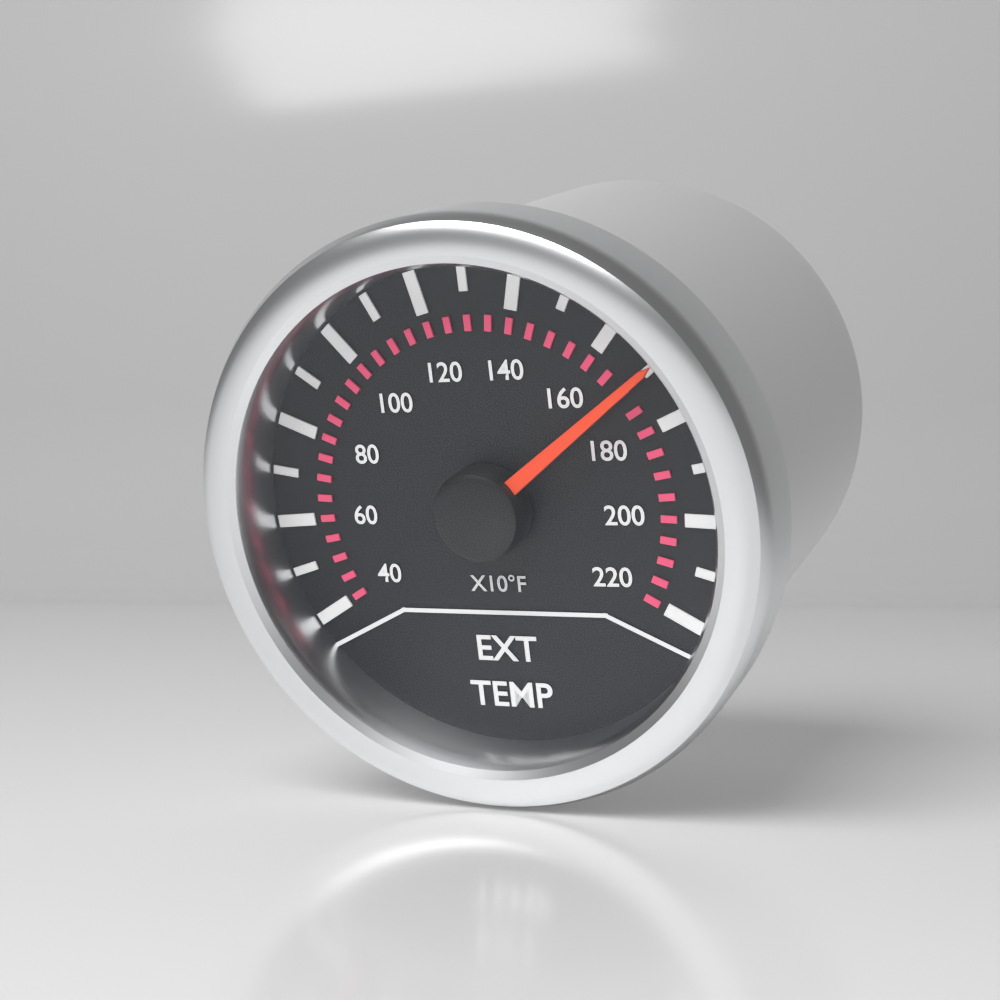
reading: 1700 °F
